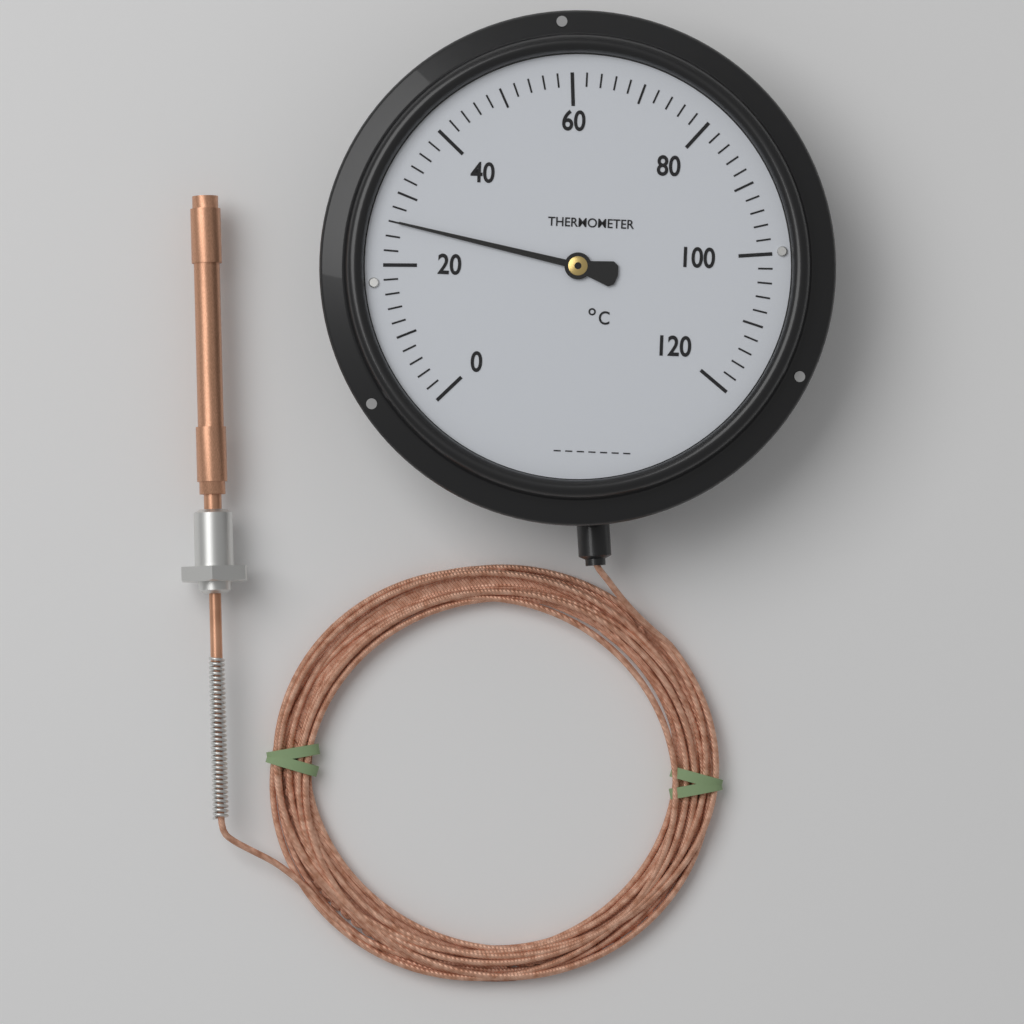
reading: 26 °C
